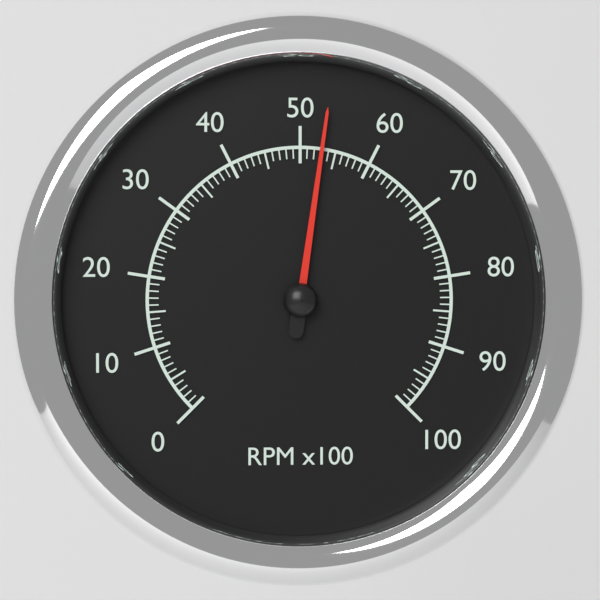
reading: 53 RPM x100
